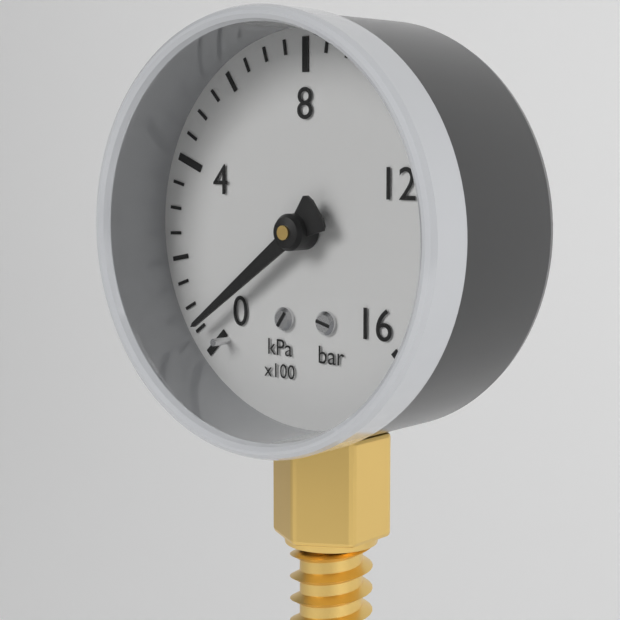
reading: 50 kPa
